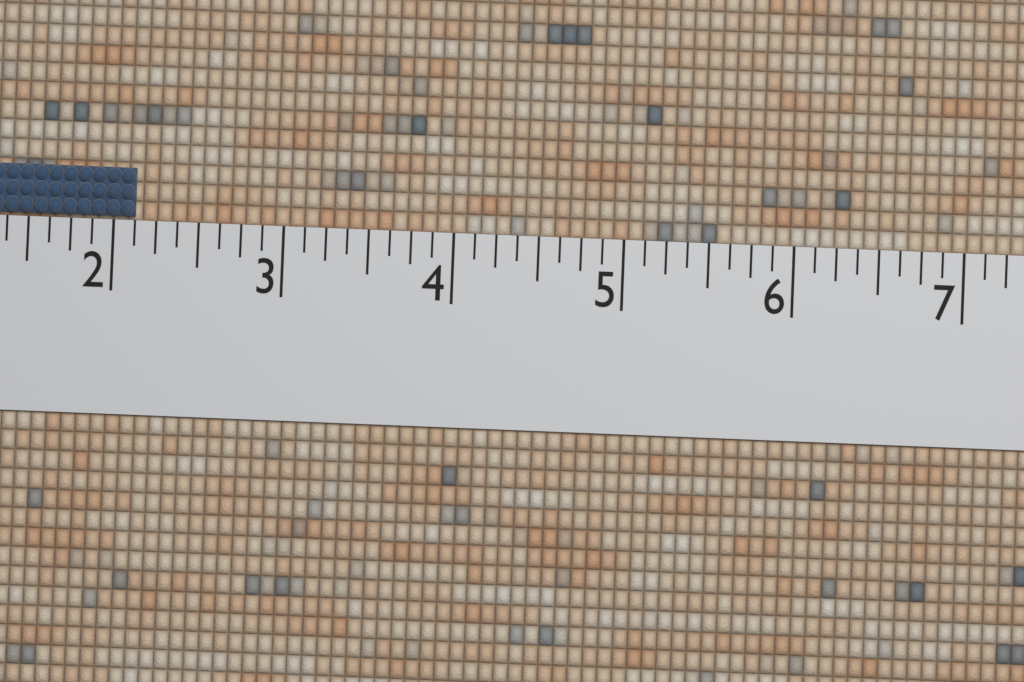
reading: 2.125 (no unit)
